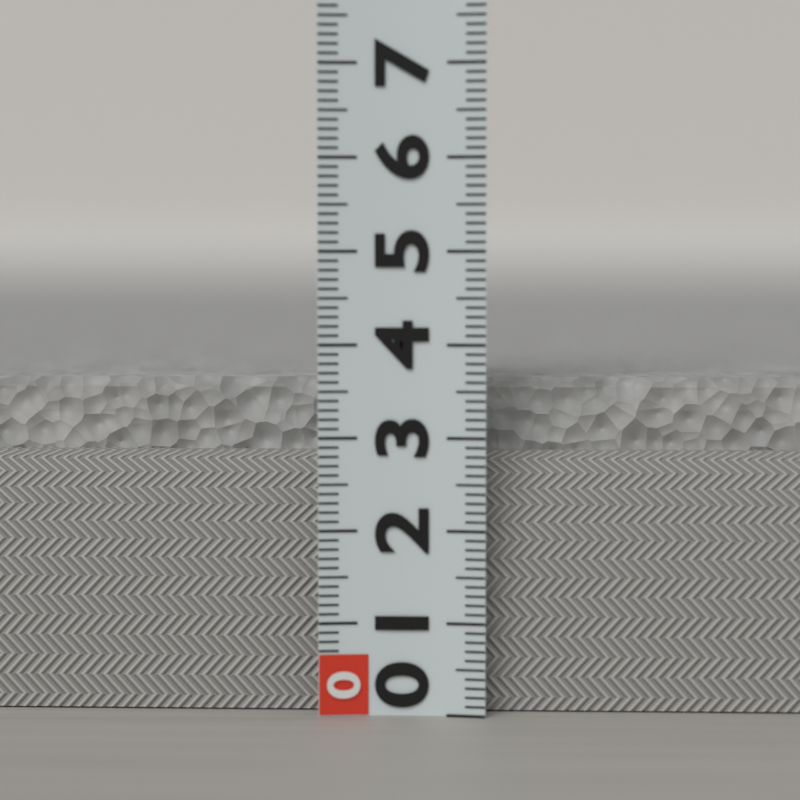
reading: 3.6 (no unit)
